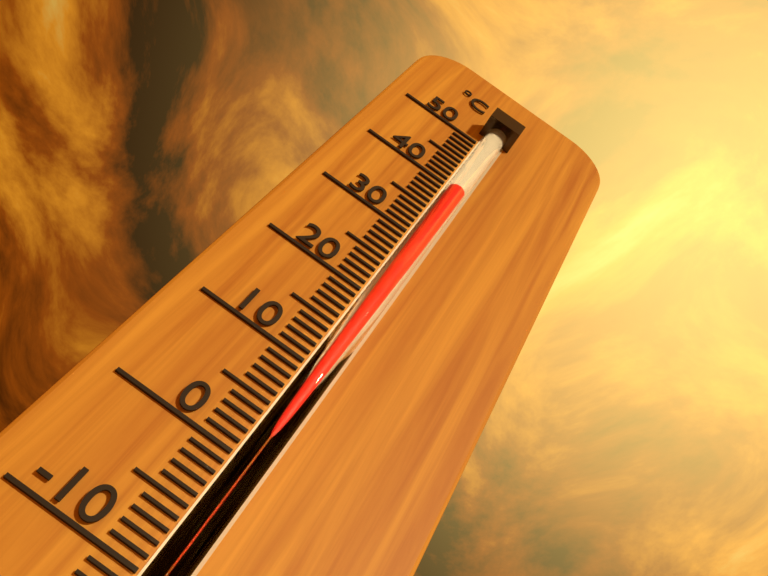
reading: 38 °C
